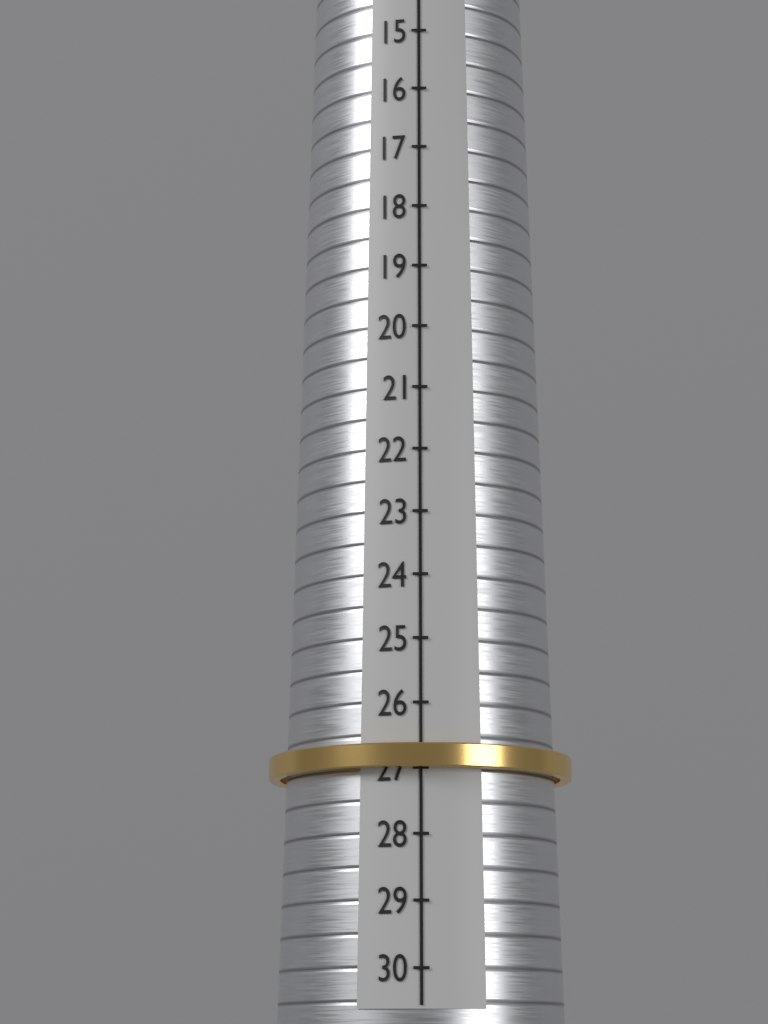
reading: 27 (no unit)
